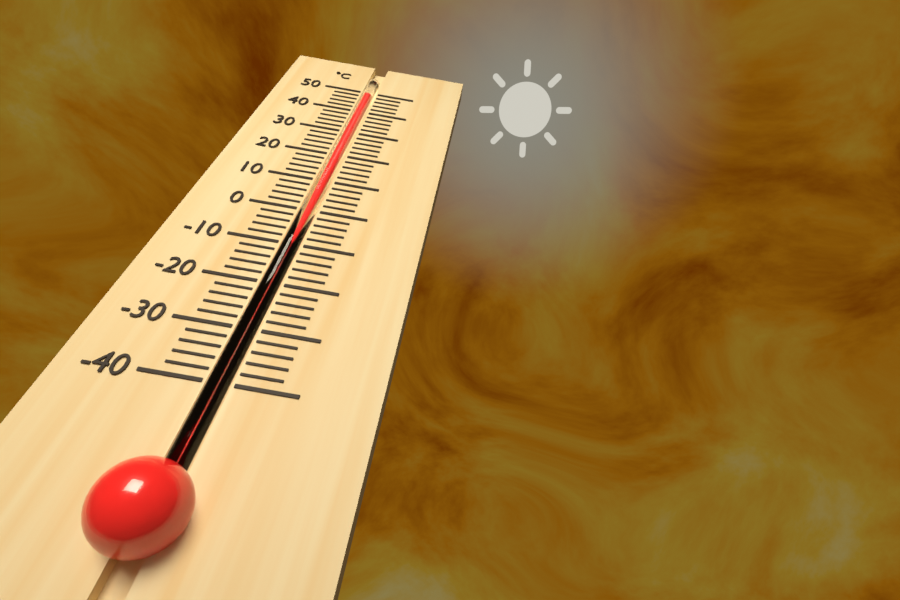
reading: 48 °C
